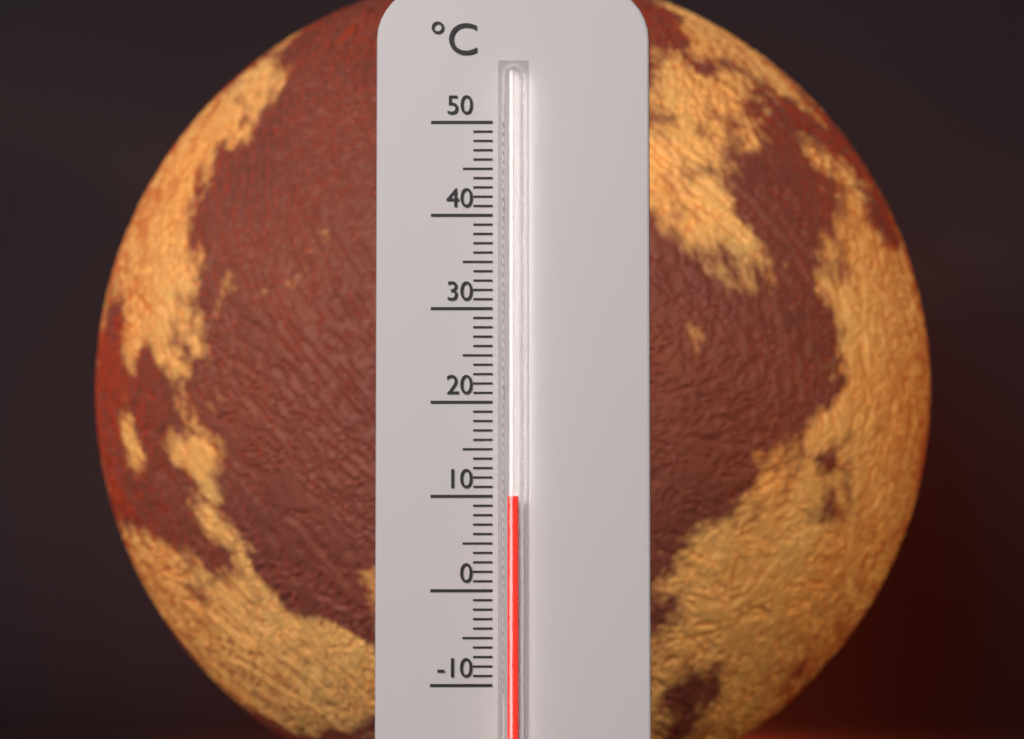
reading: 10 °C
